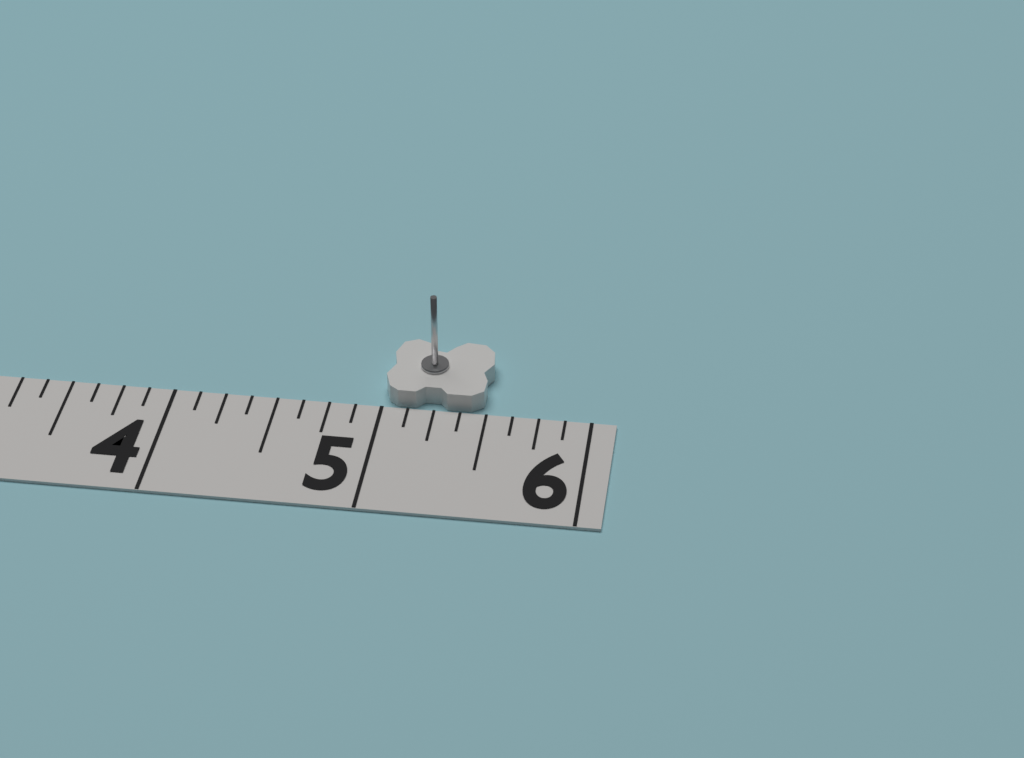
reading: 5.500 in
